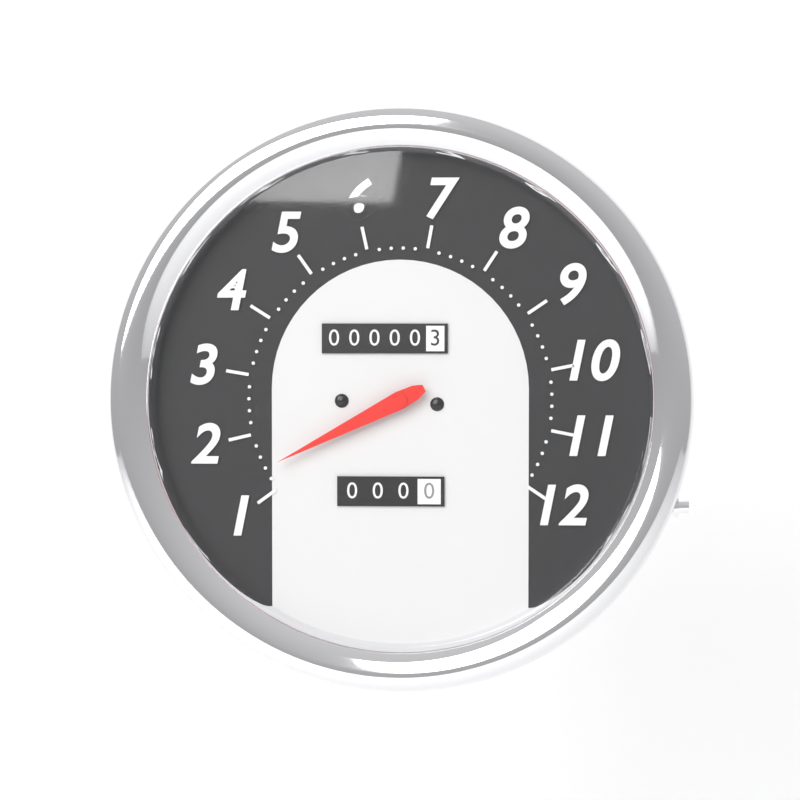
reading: 1.4 (no unit)
